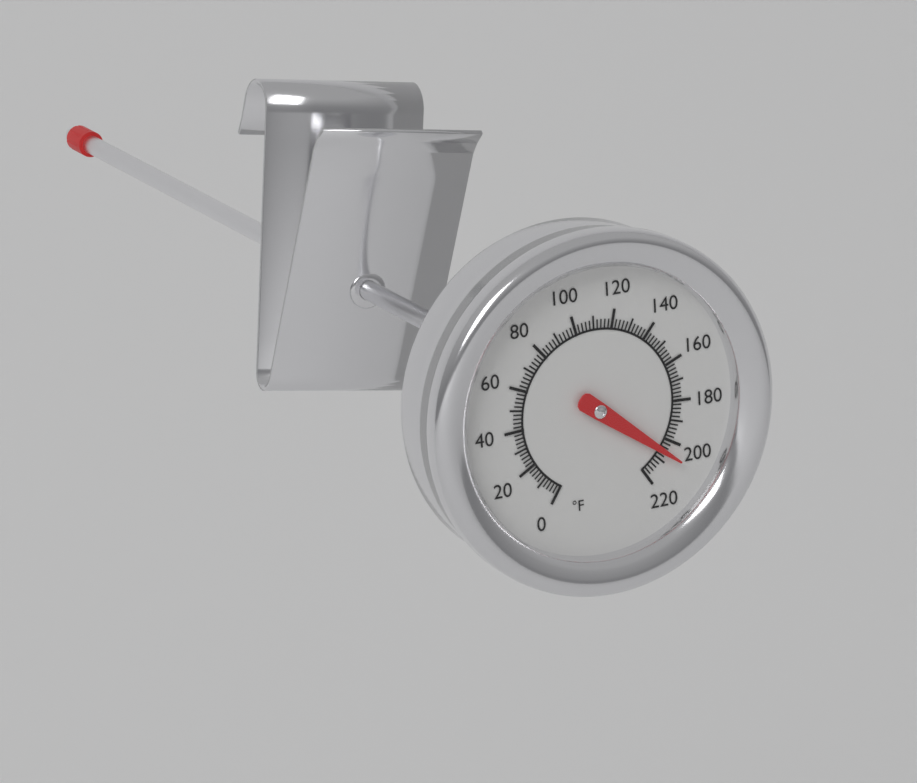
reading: 206 °F
